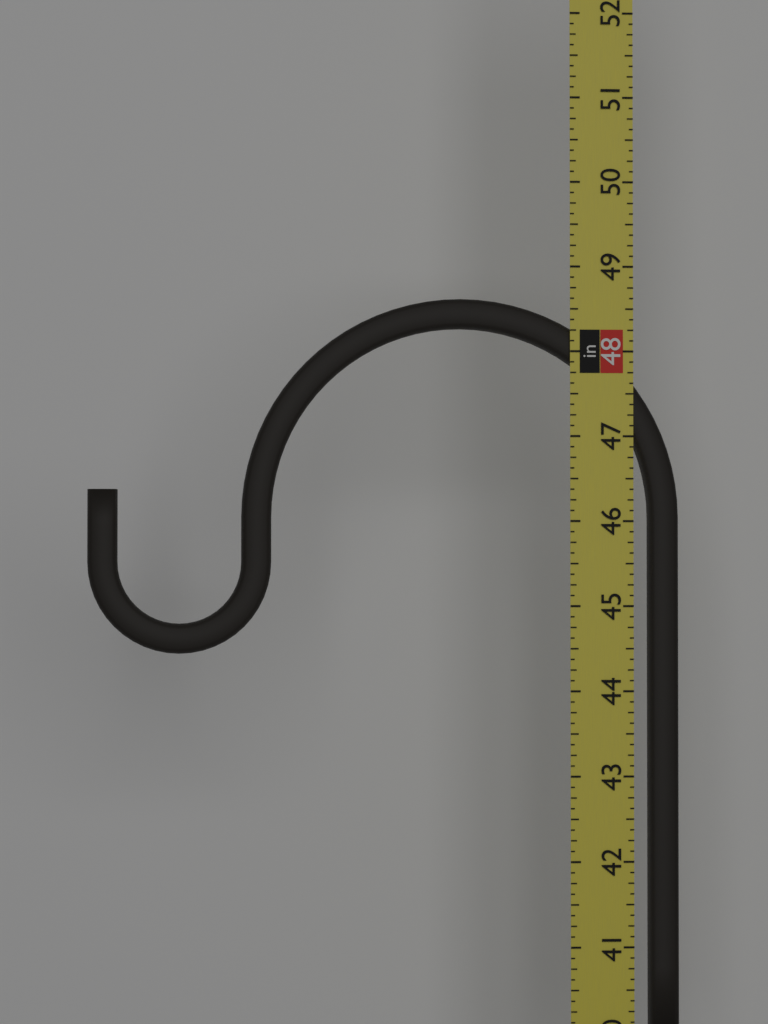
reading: 48.625 in
